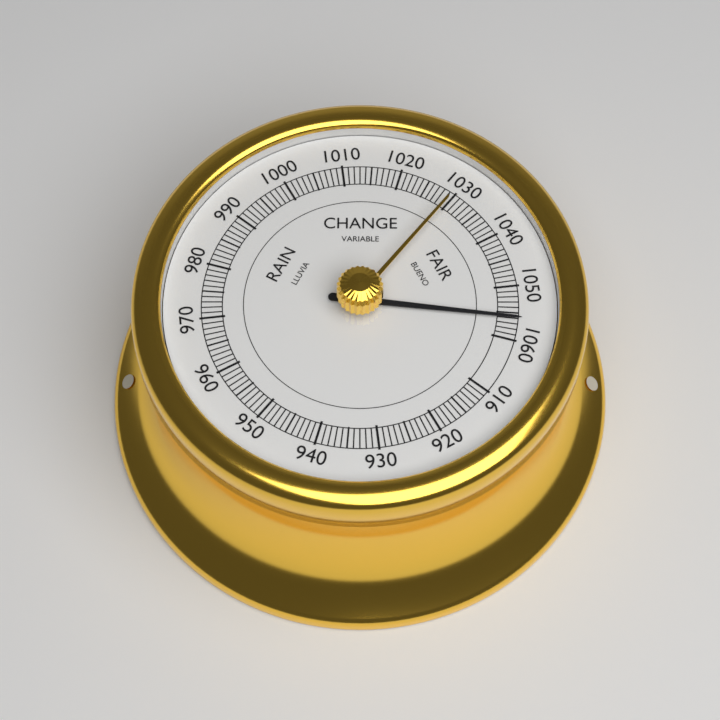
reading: 1056 (no unit)
